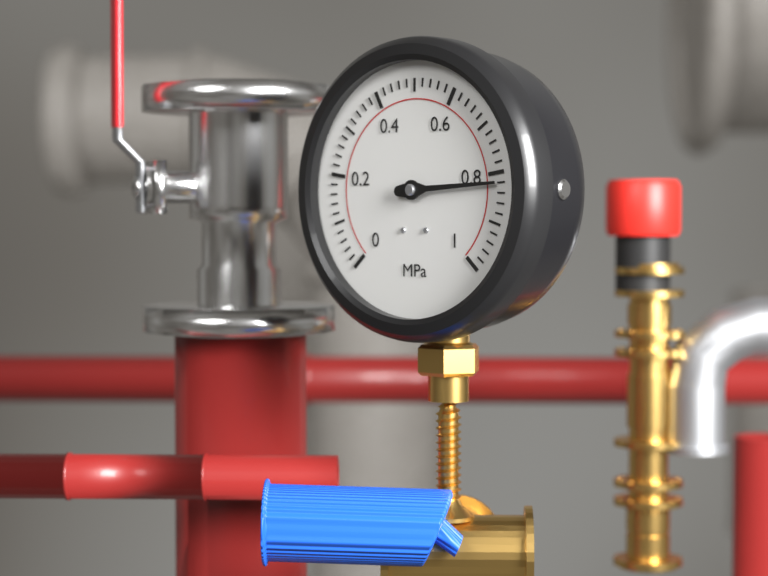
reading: 0.82 MPa
